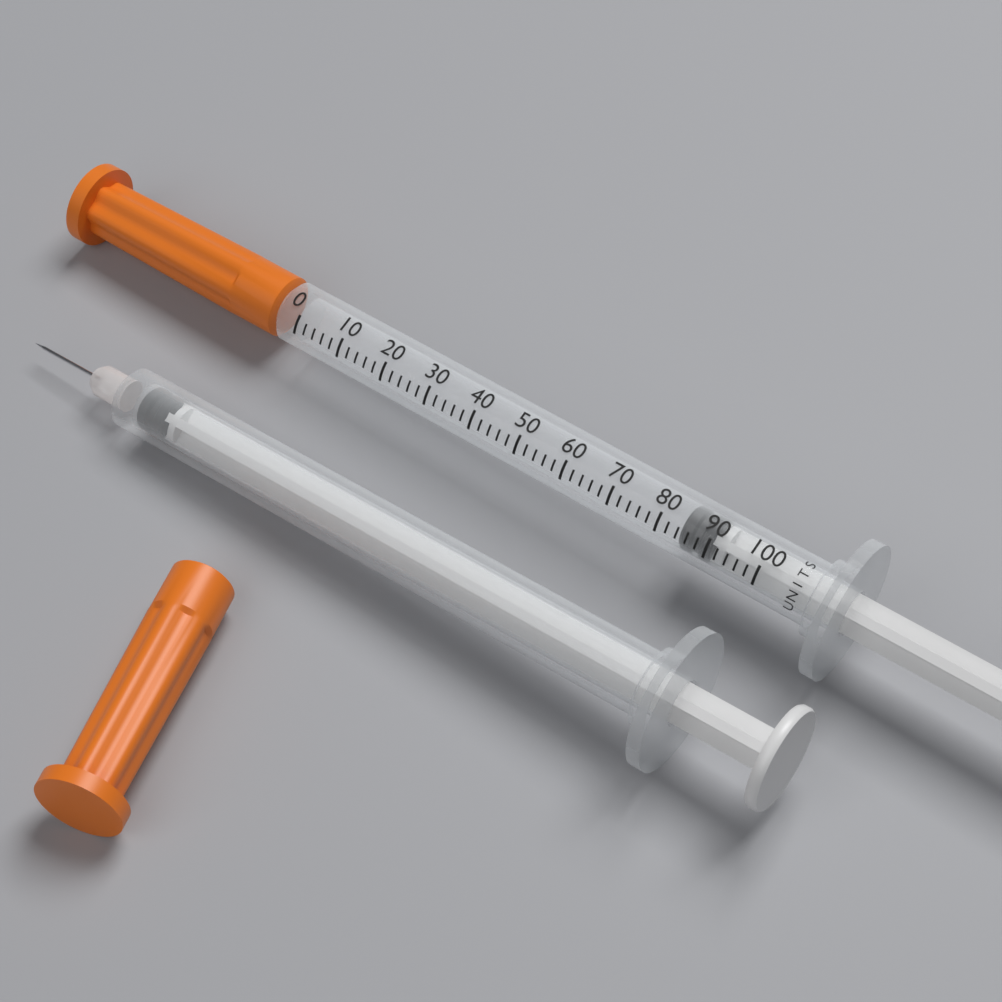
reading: 84 units
